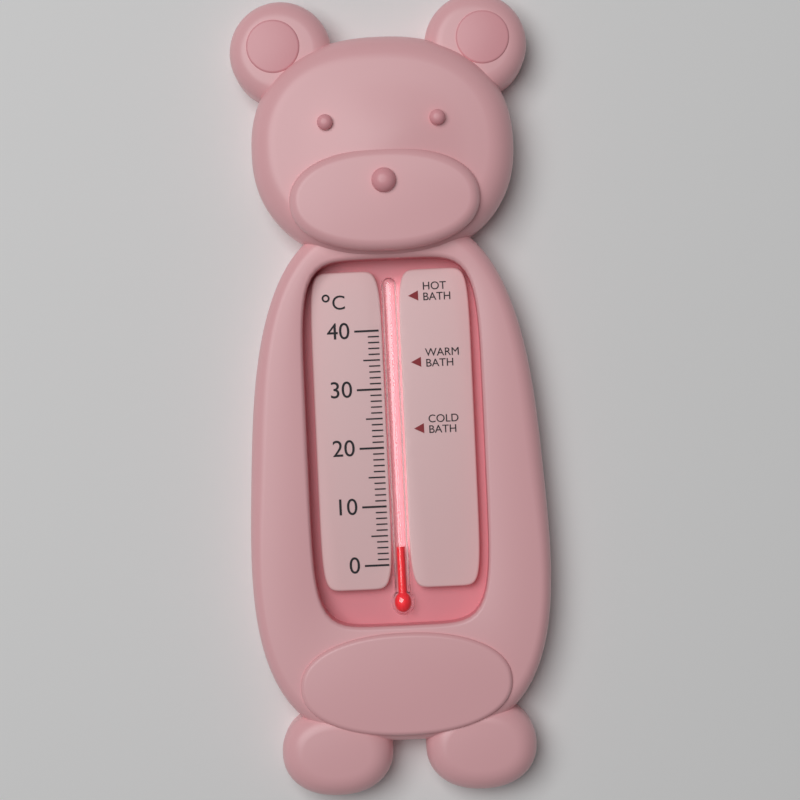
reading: 3 °C
